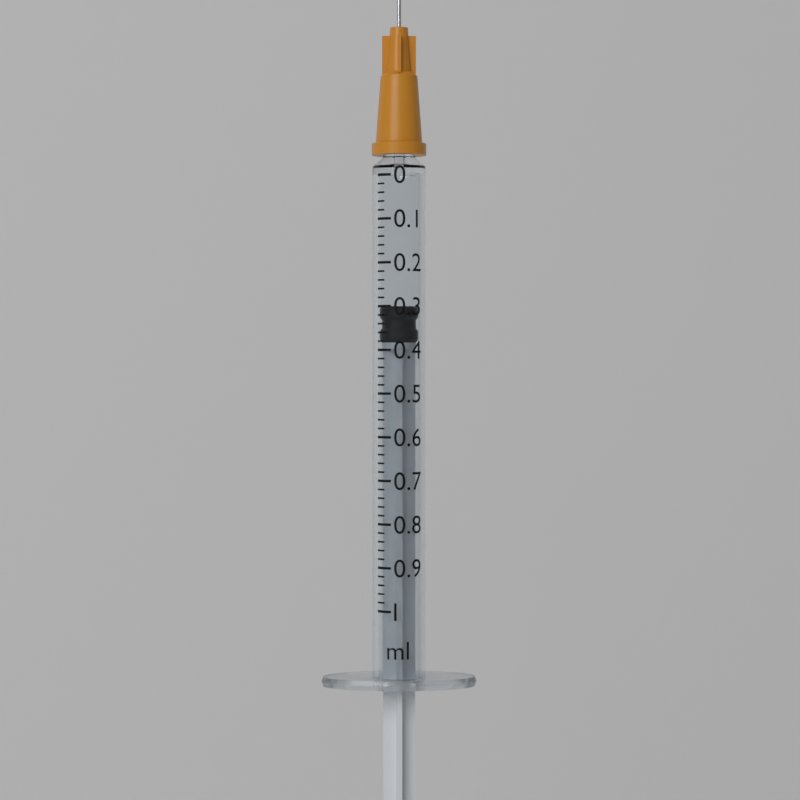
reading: 0.30 ml
